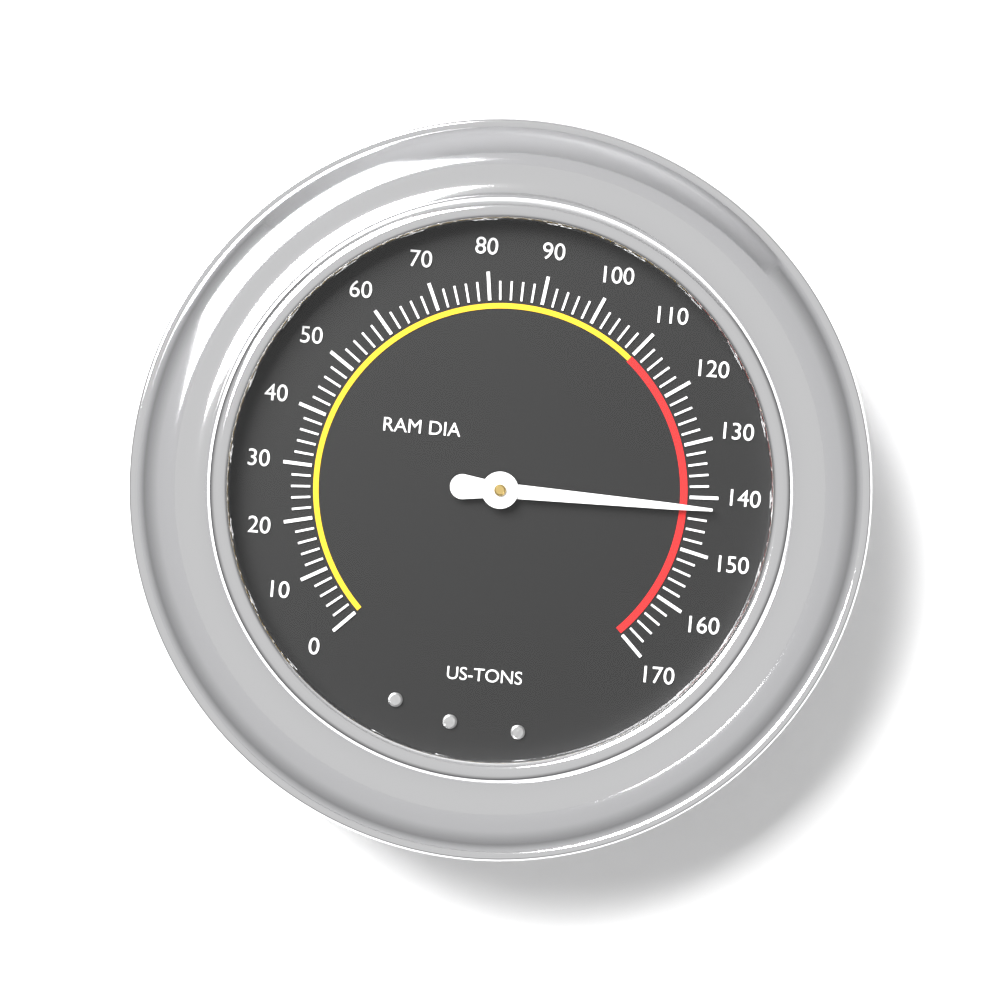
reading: 142 US-TONS
